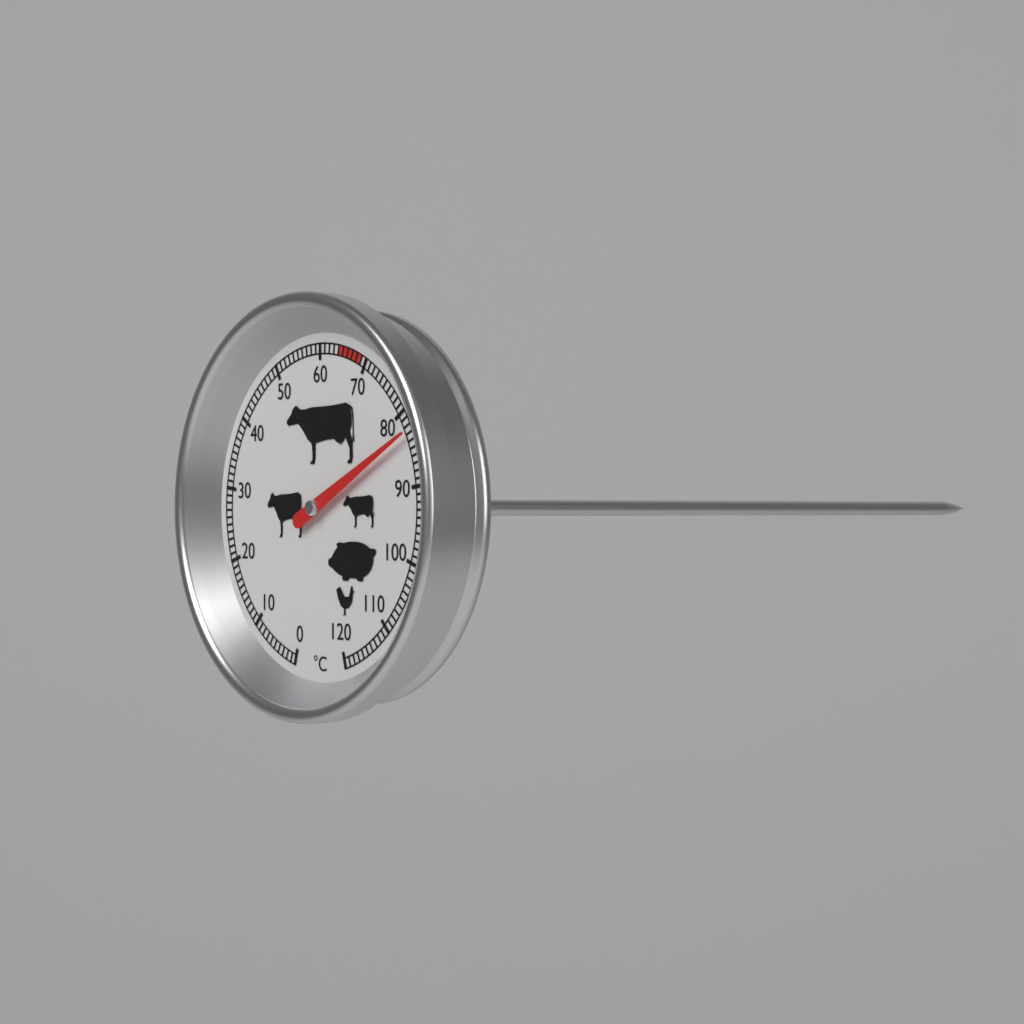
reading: 83 °C
